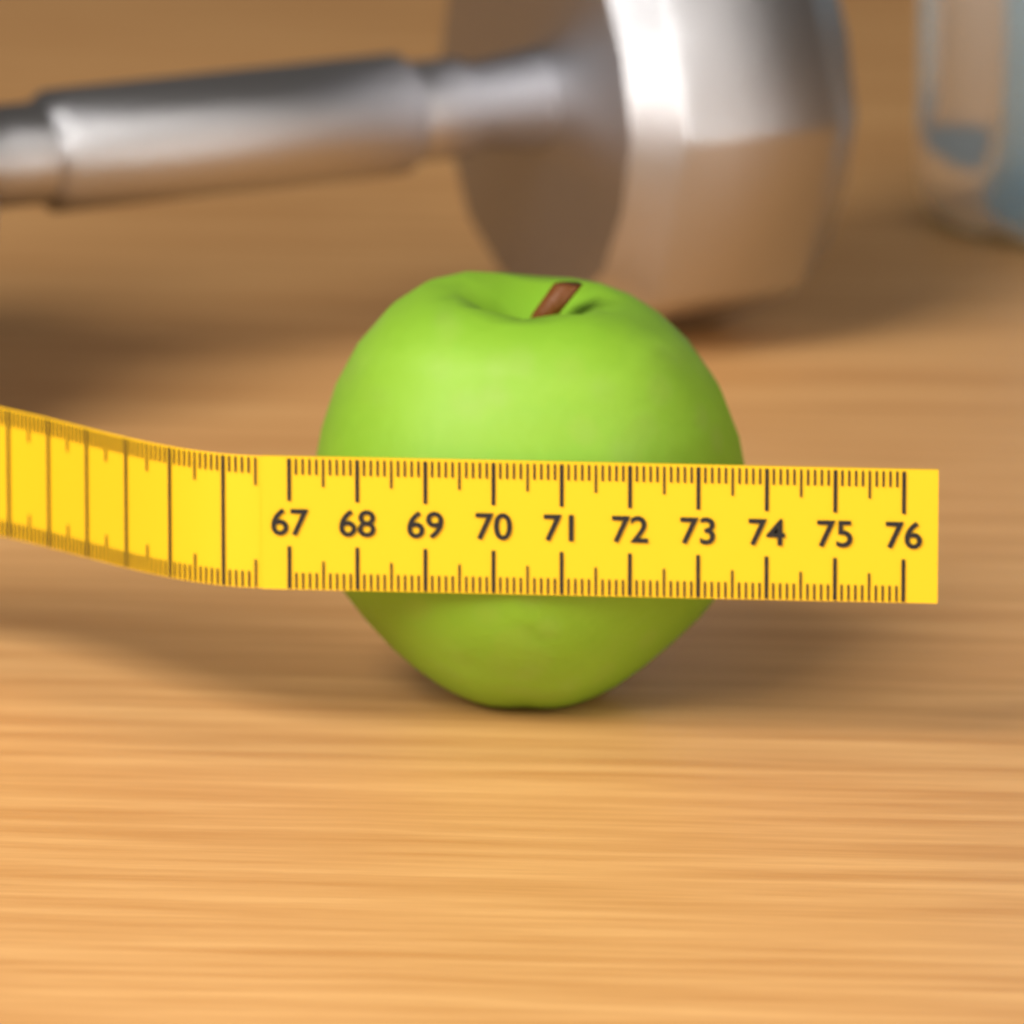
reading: 73.5 (no unit)
